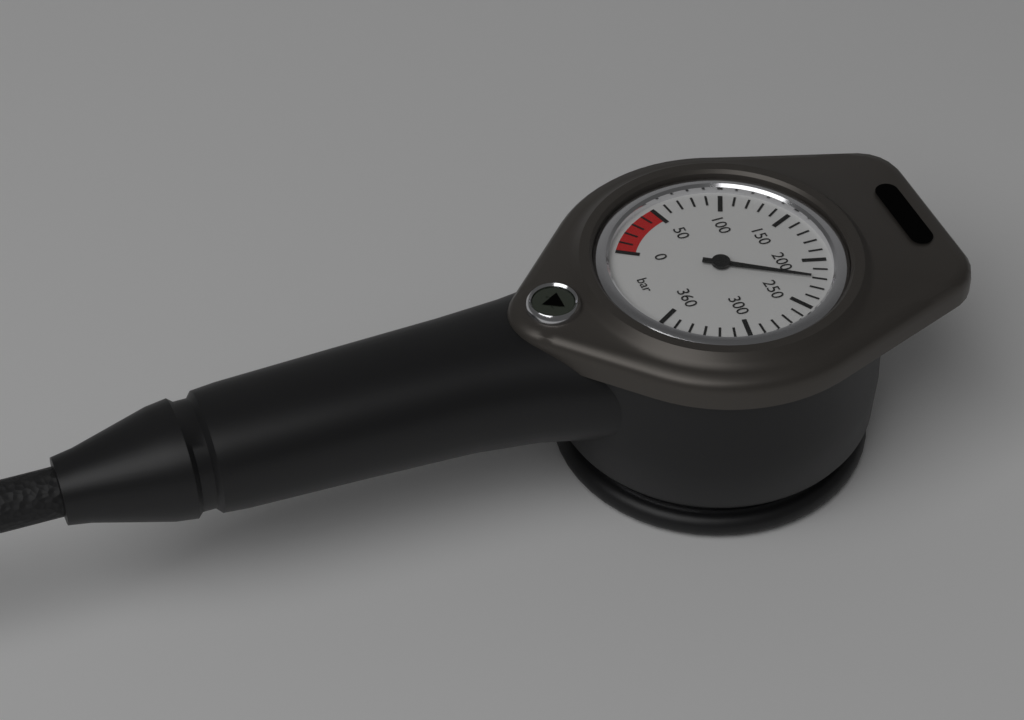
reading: 220 bar
